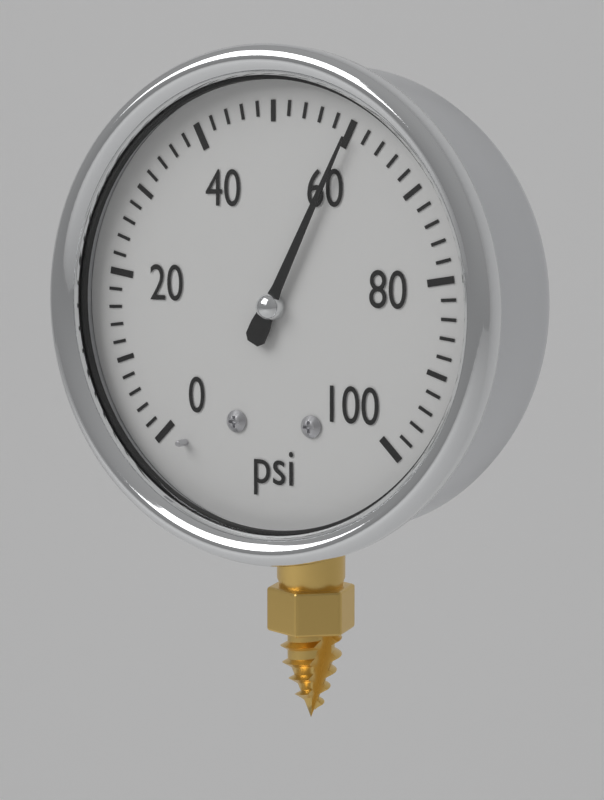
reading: 60 psi
